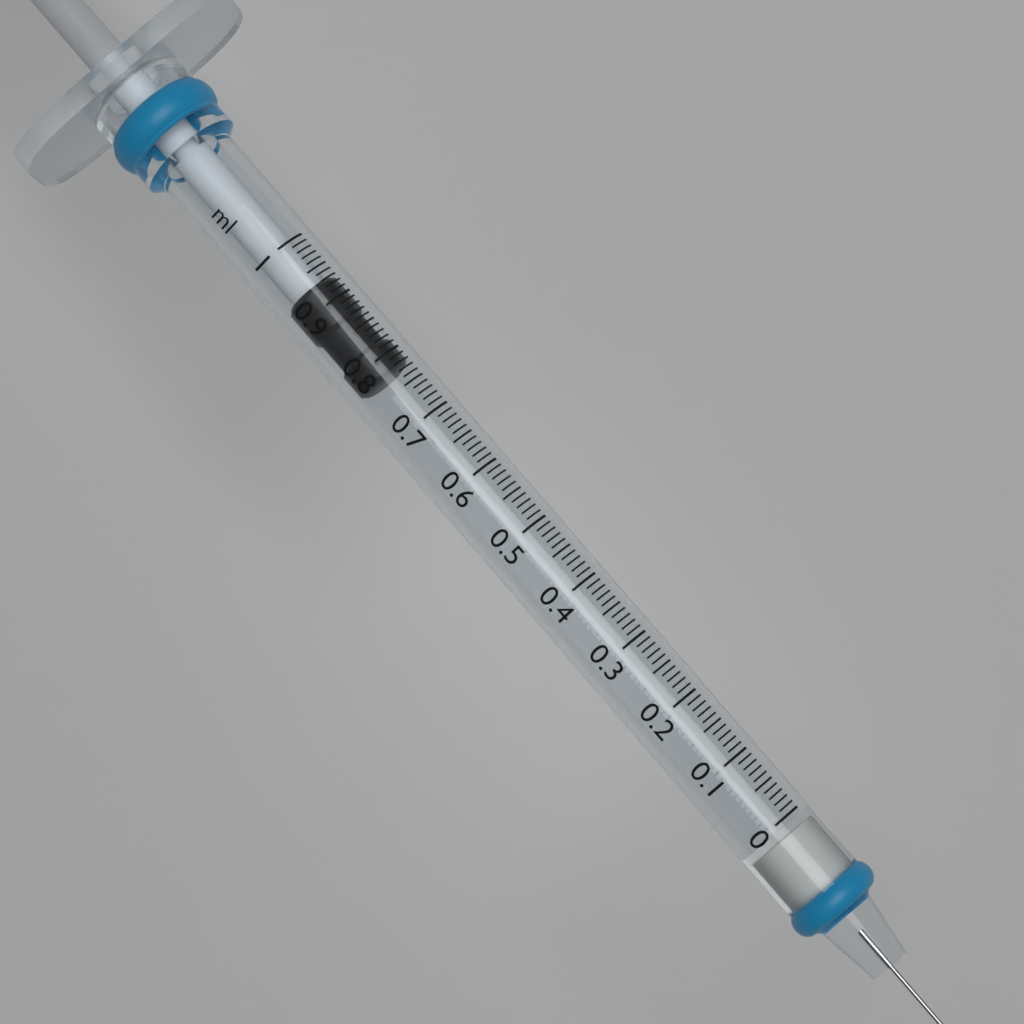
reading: 0.78 ml
